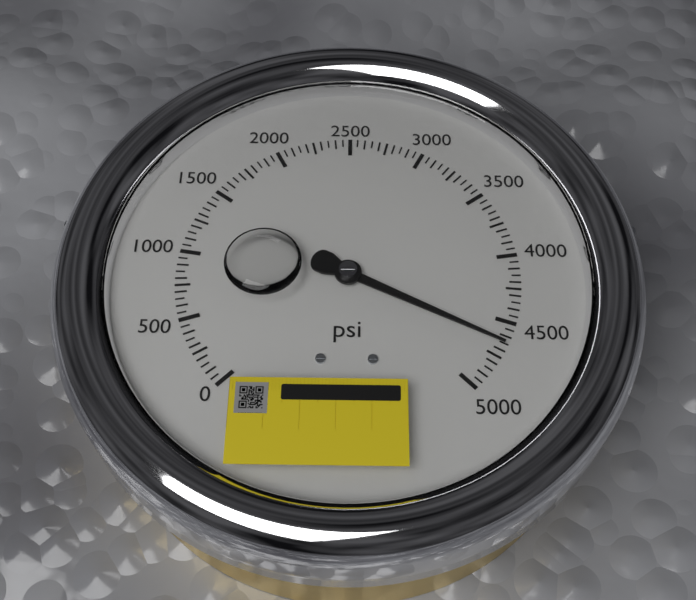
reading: 4650 psi
